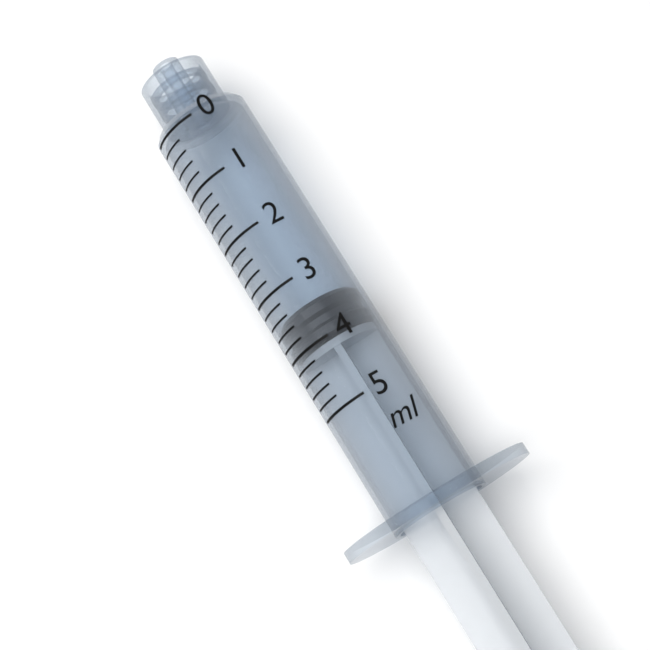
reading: 3.4 ml
